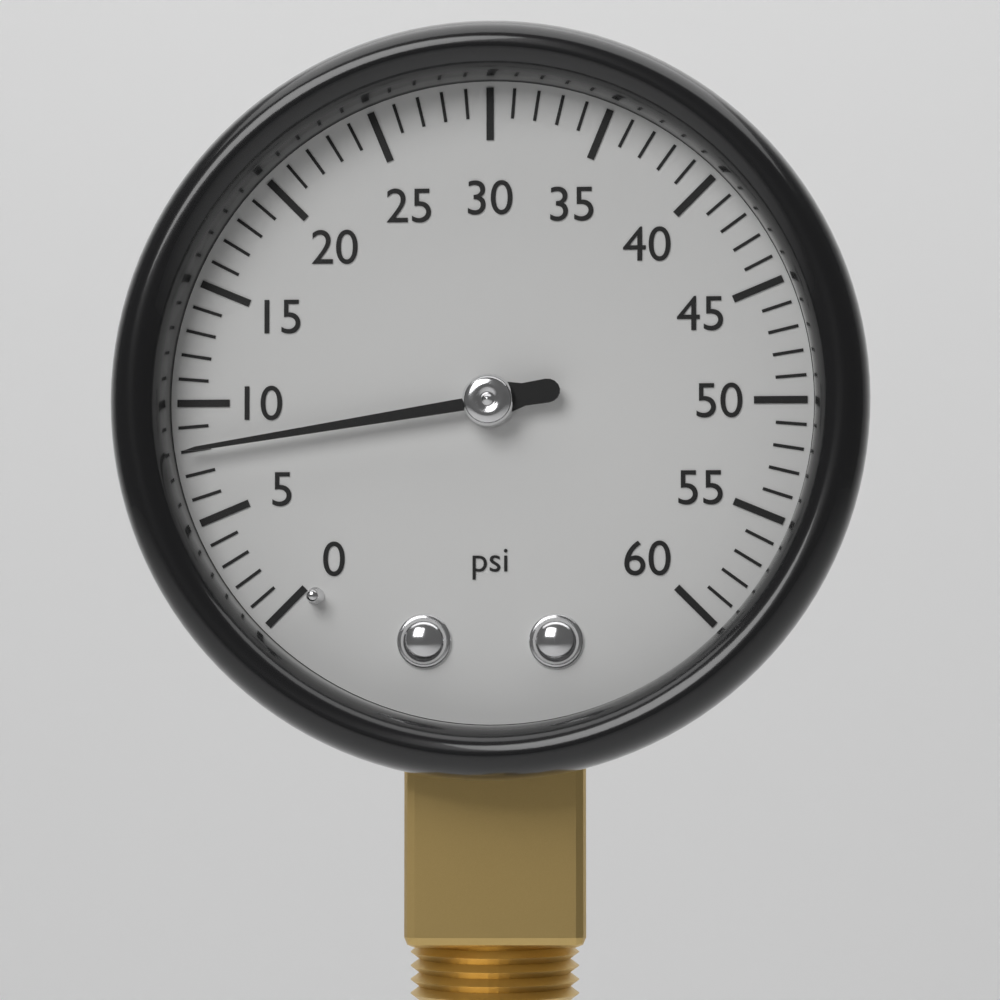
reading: 8 psi
